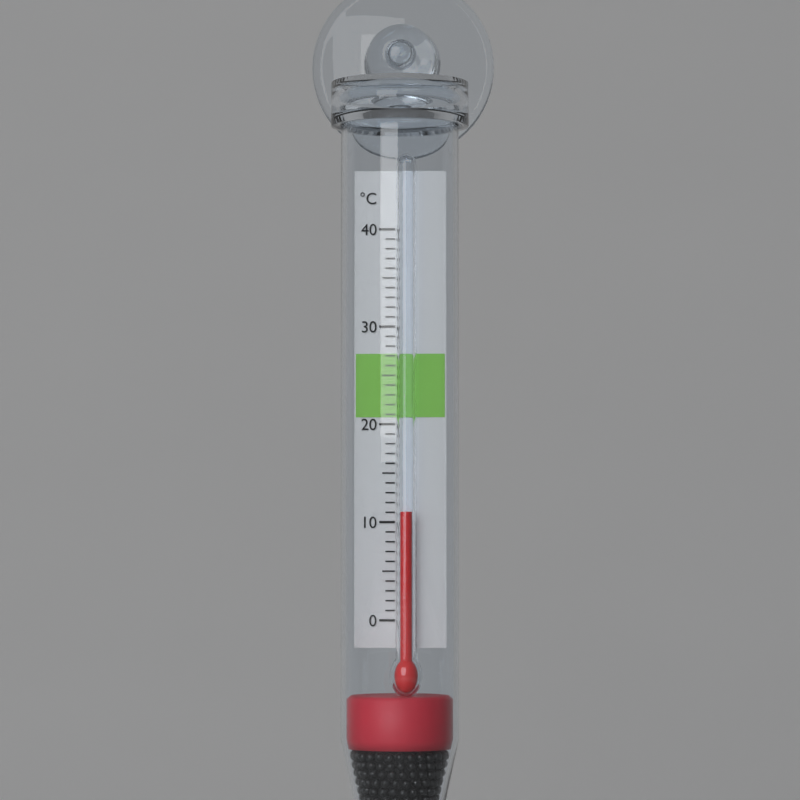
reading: 11 °C
